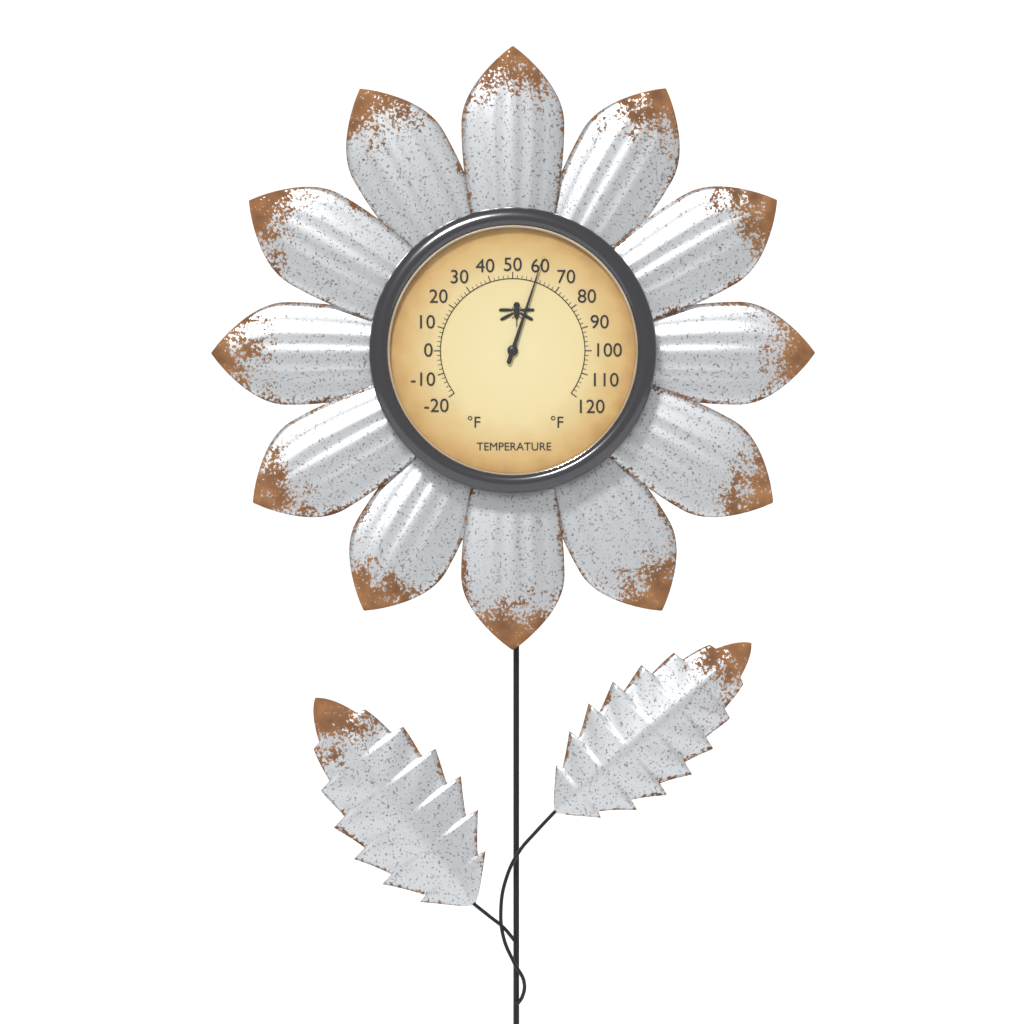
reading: 60 °F
